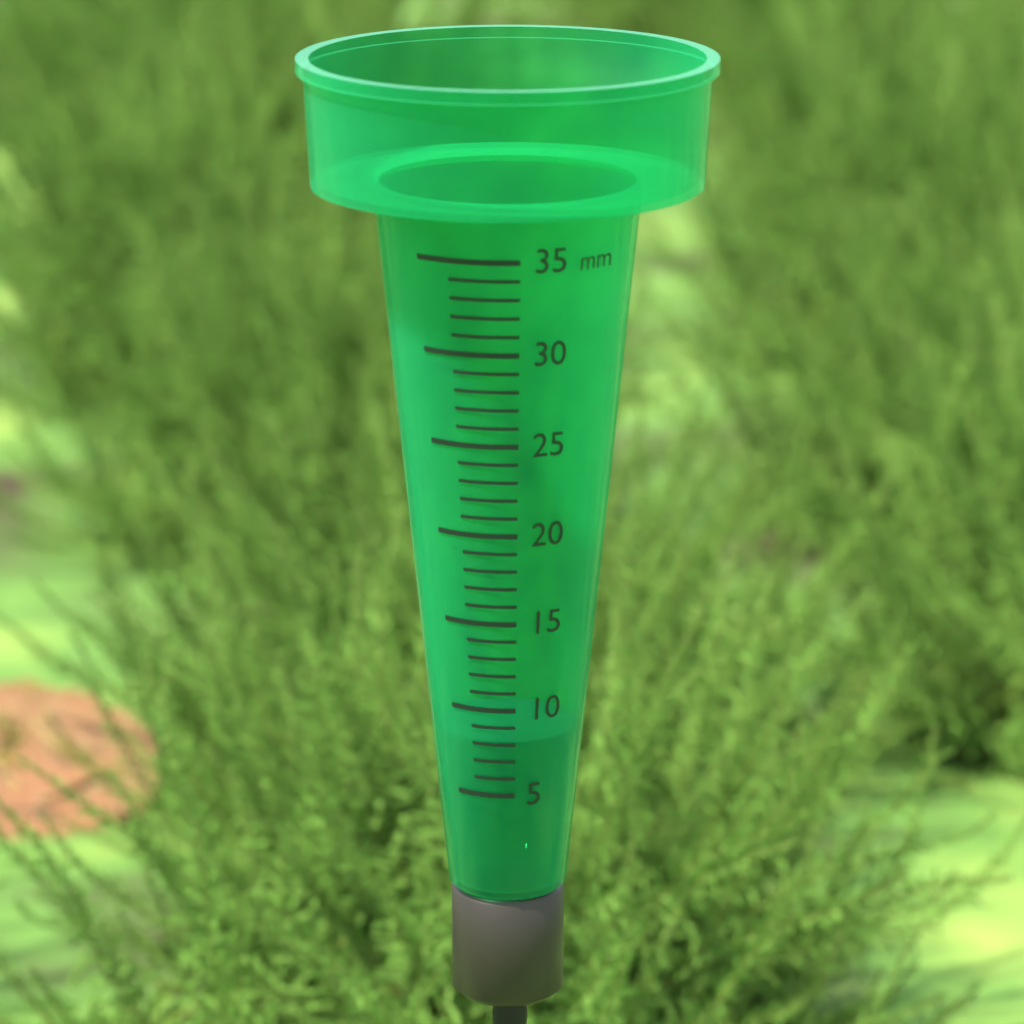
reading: 8 mm
